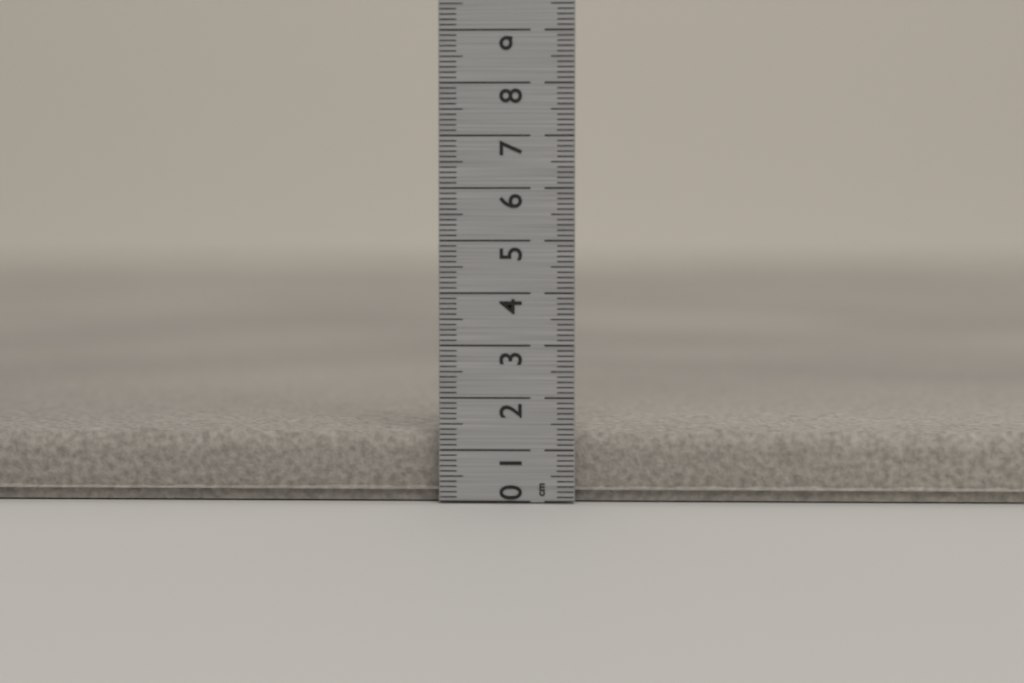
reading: 1.4 cm
